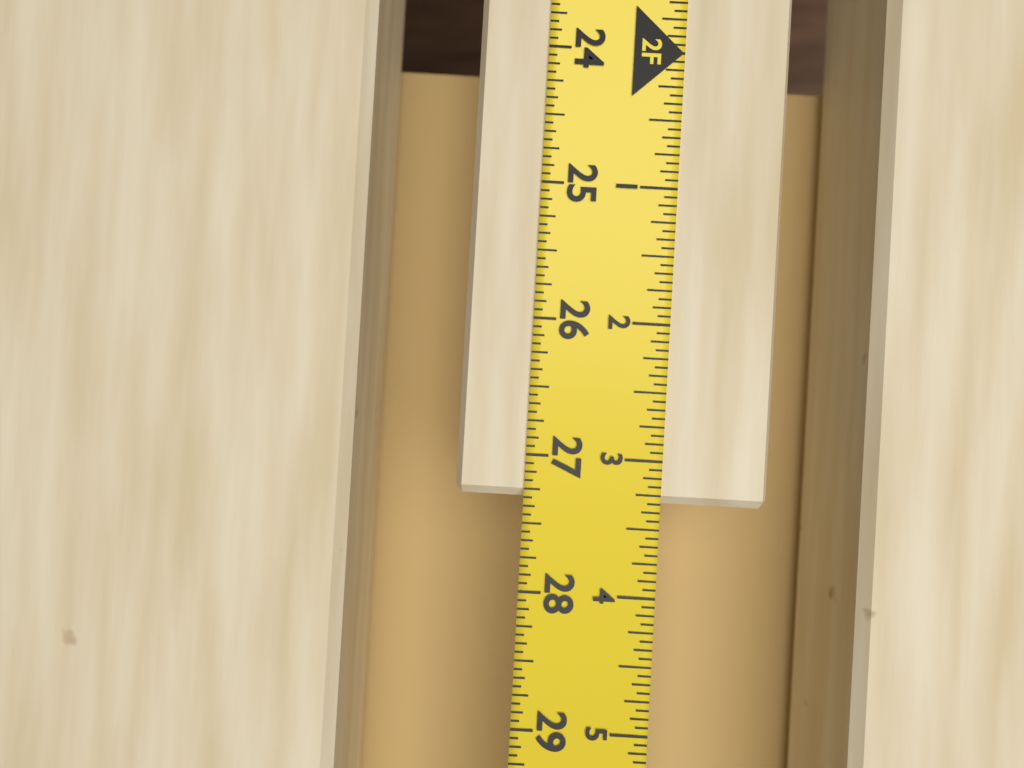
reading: 27.3125 in
